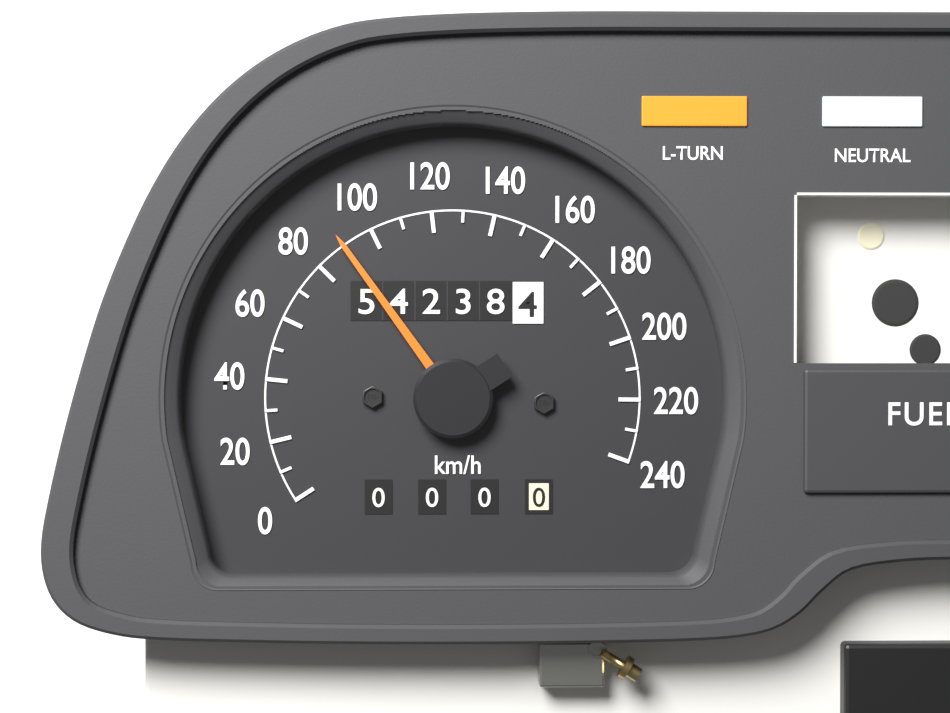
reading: 90 km/h
